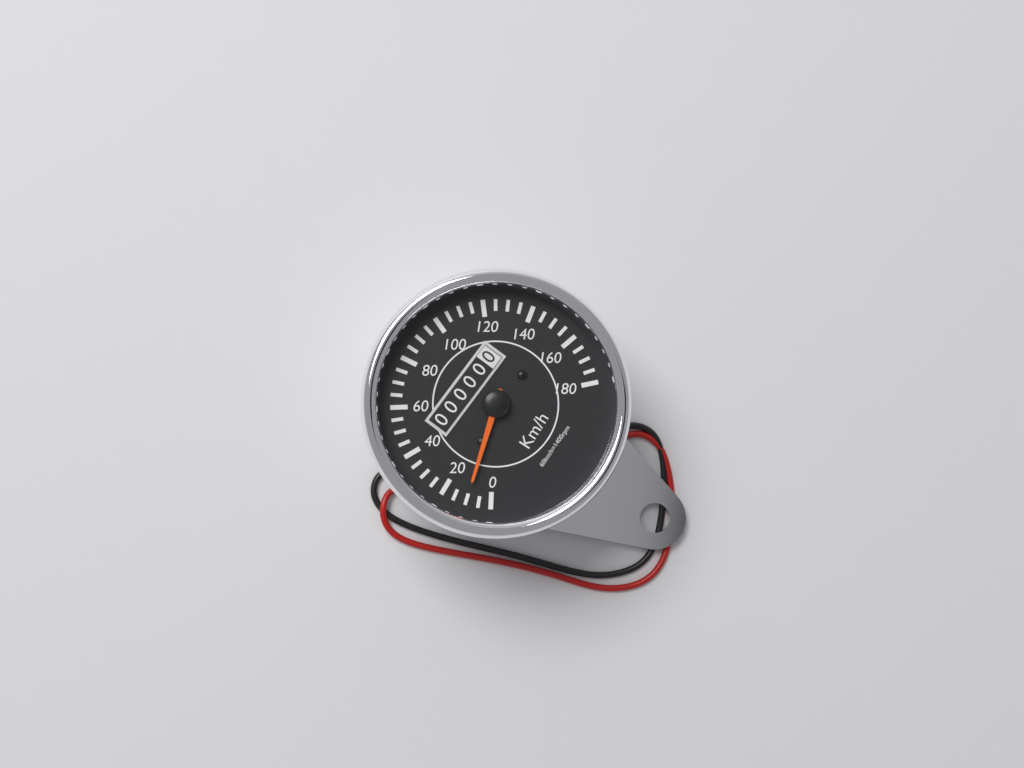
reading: 10 km/h
